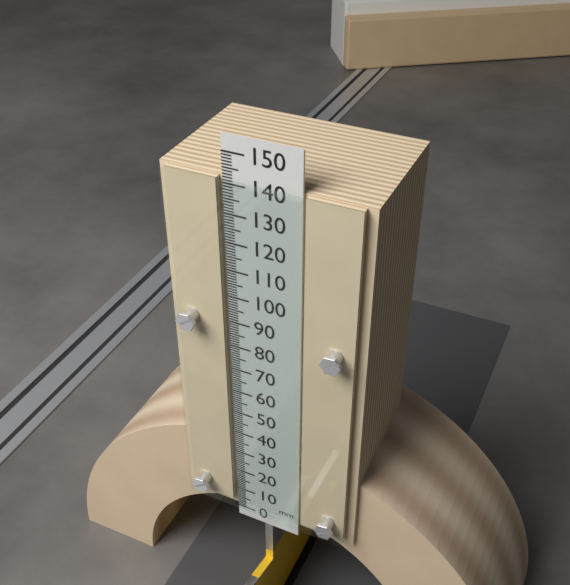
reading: 142 mm
